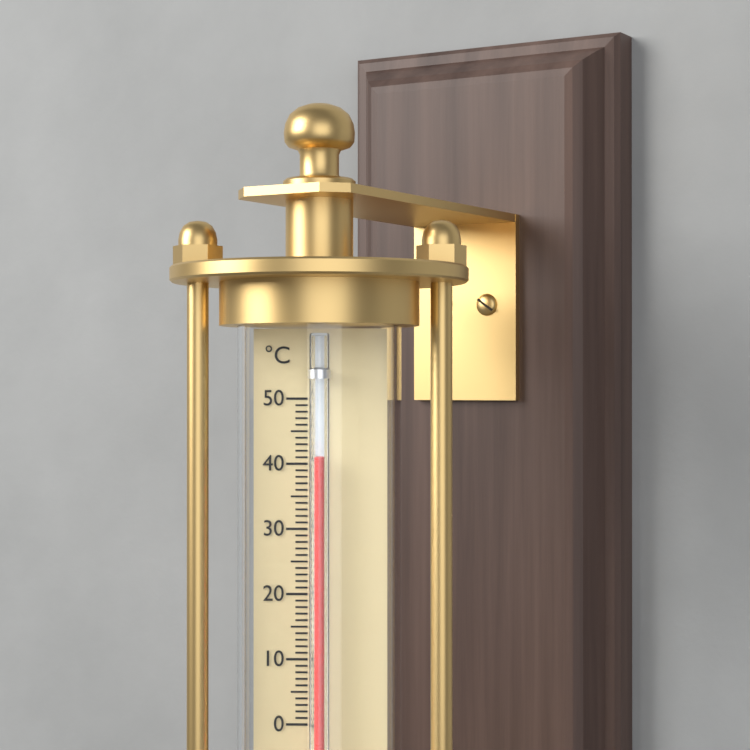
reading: 41 °C
